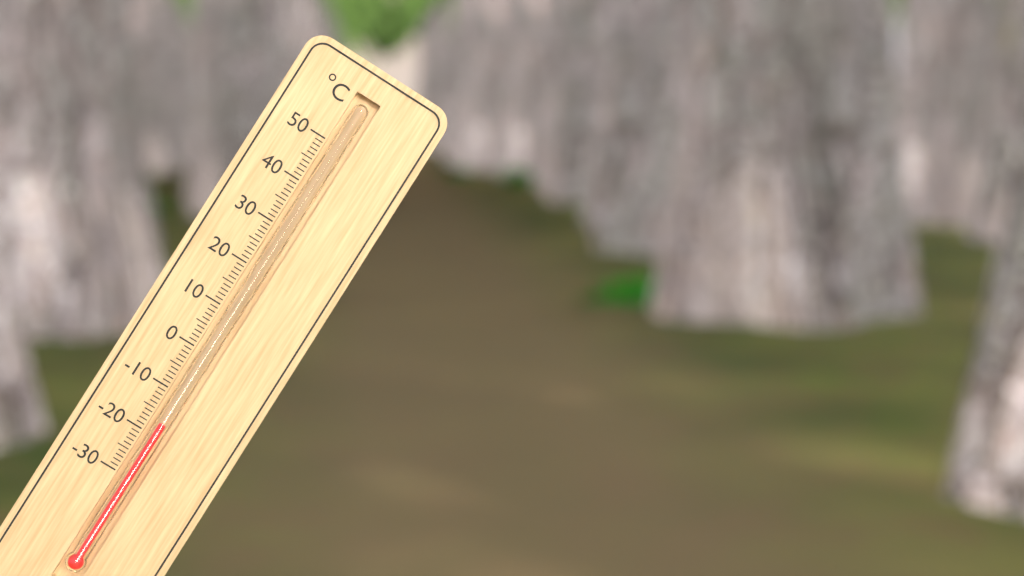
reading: -17 °C
